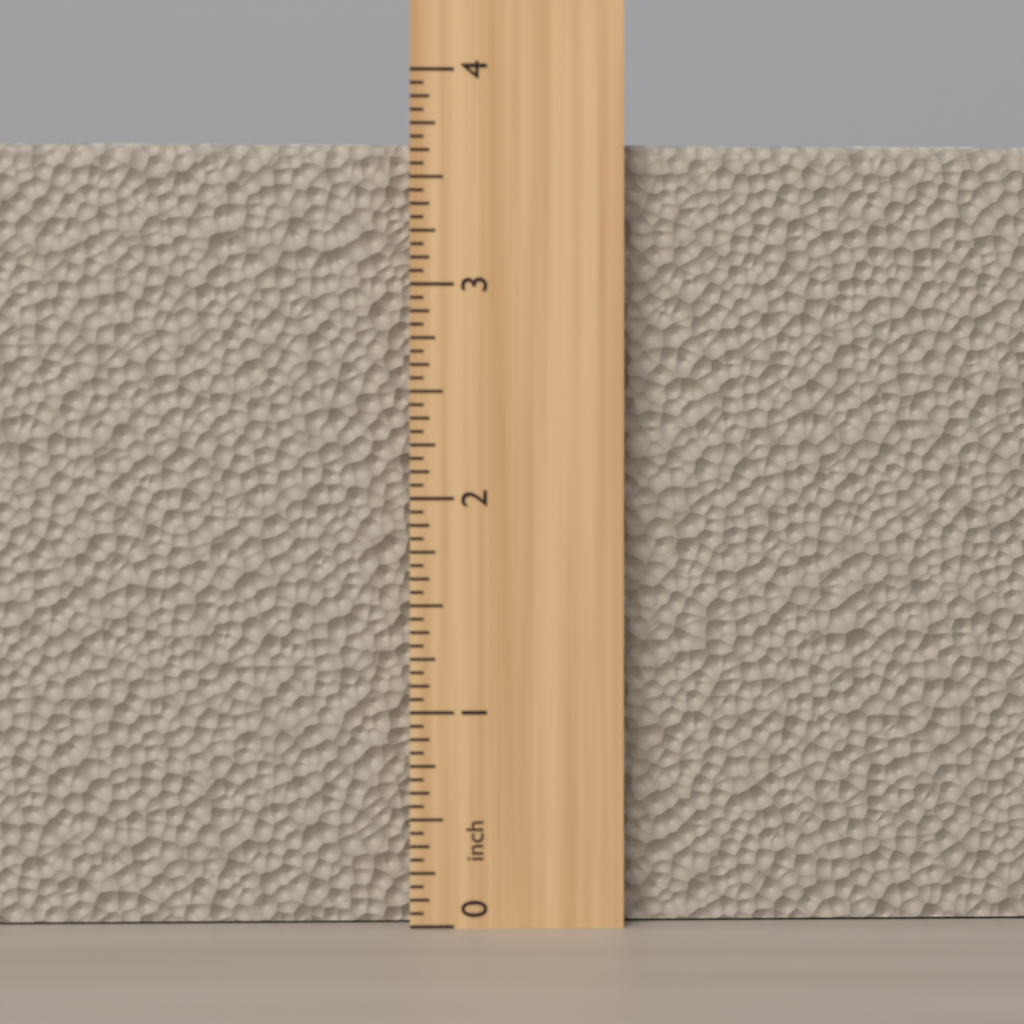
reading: 3.6875 inch
